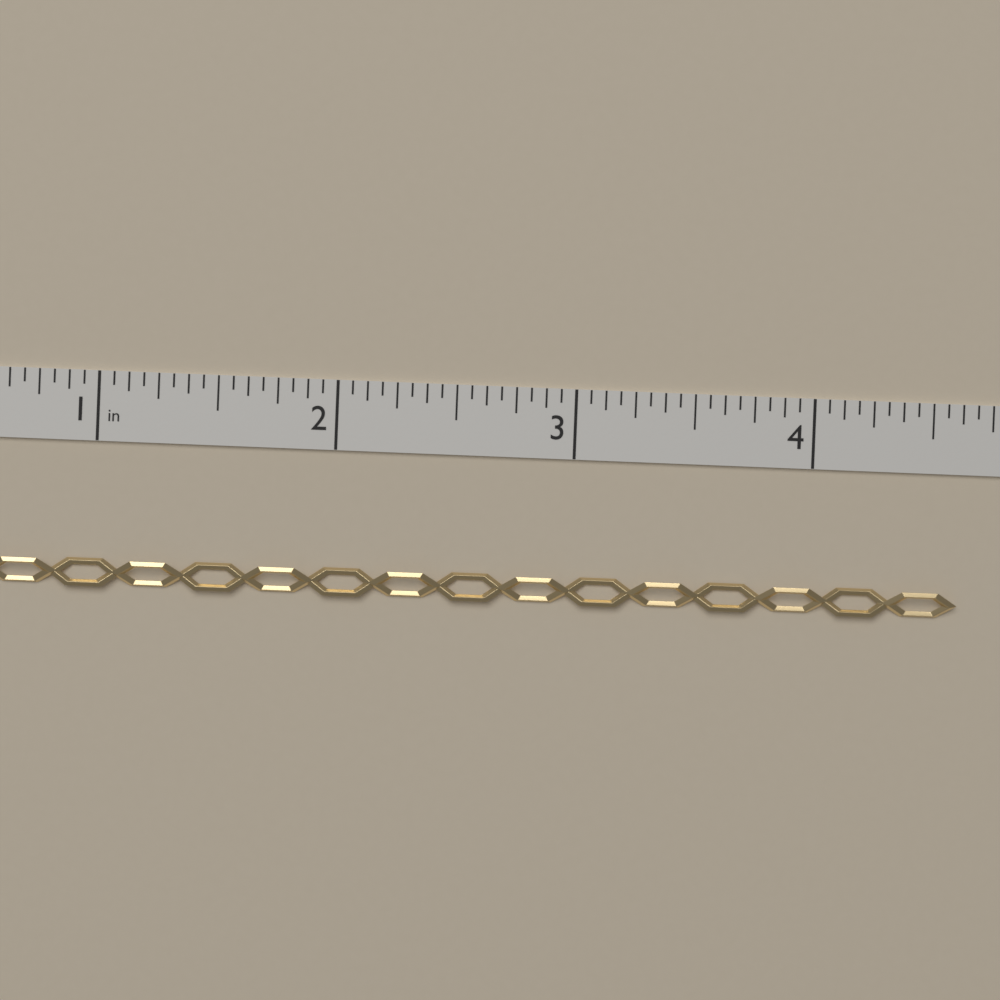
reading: 4.6250 in
